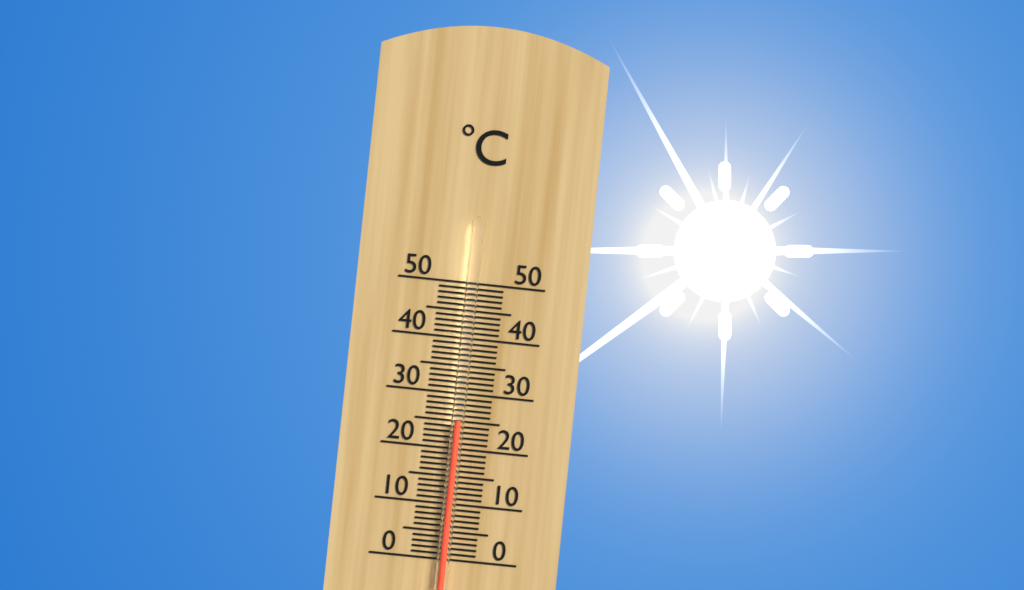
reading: 25 °C
